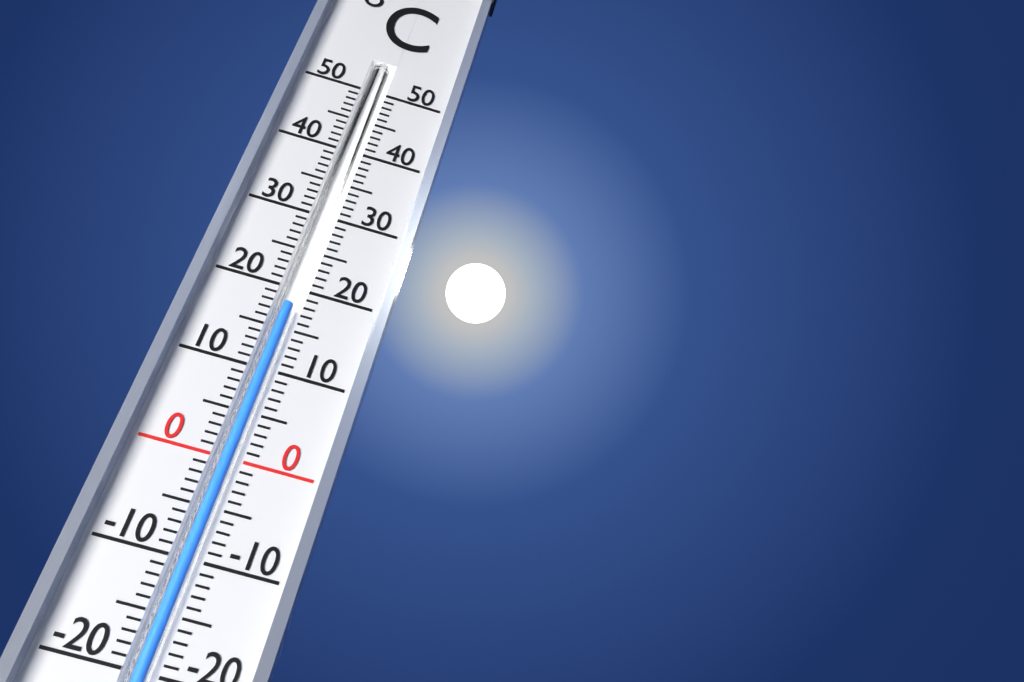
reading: 18 °C
